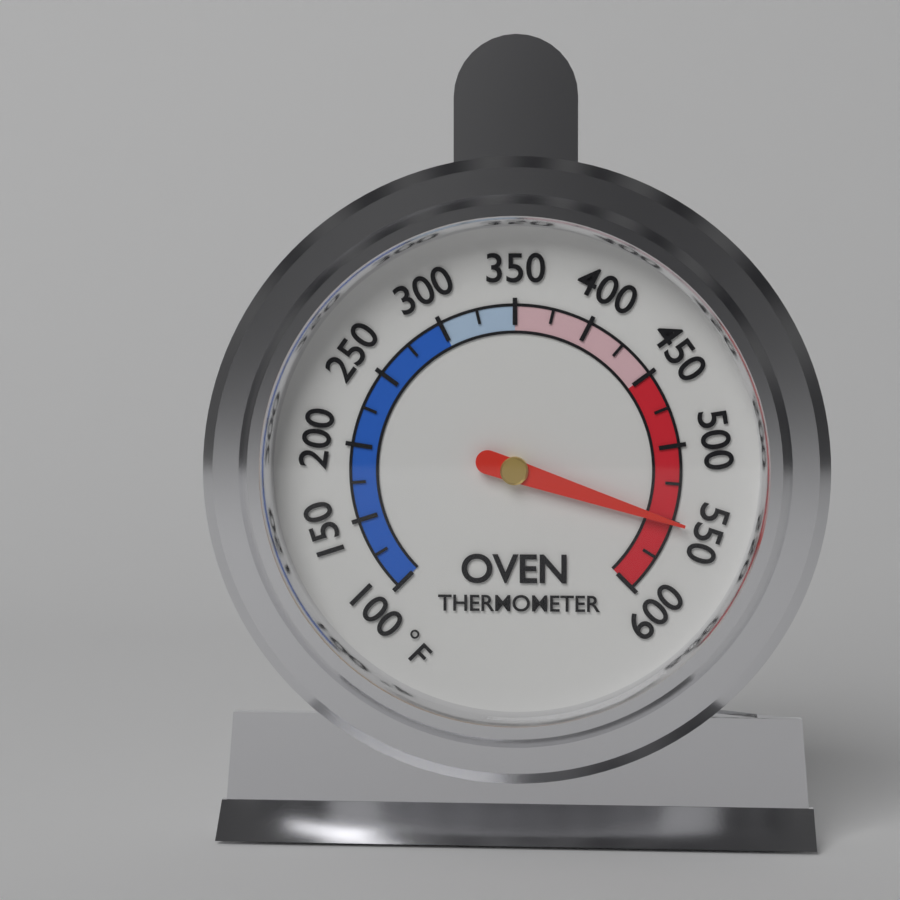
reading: 550 °F
